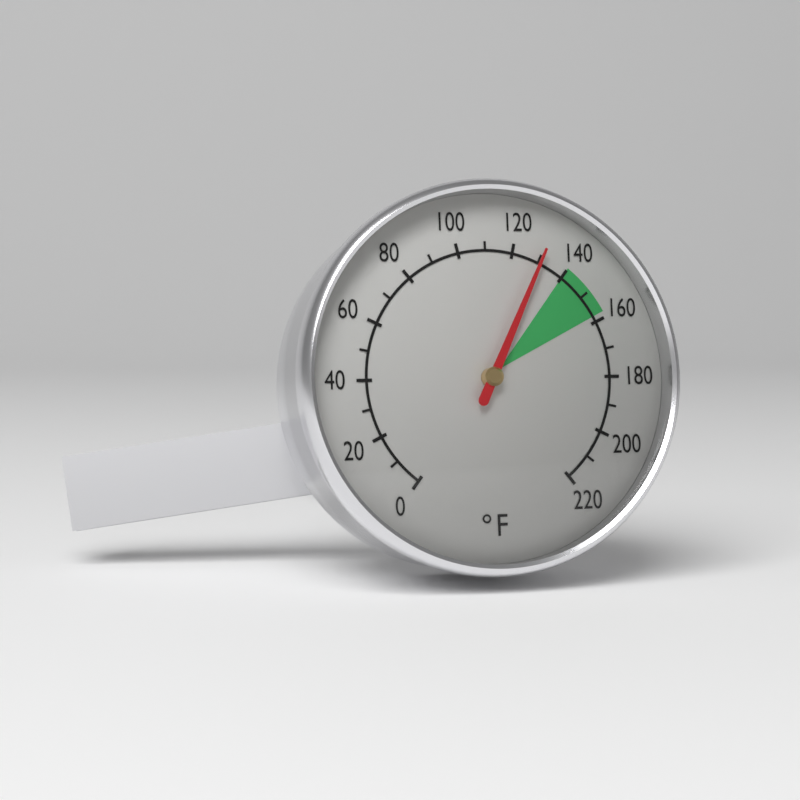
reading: 130 °F
